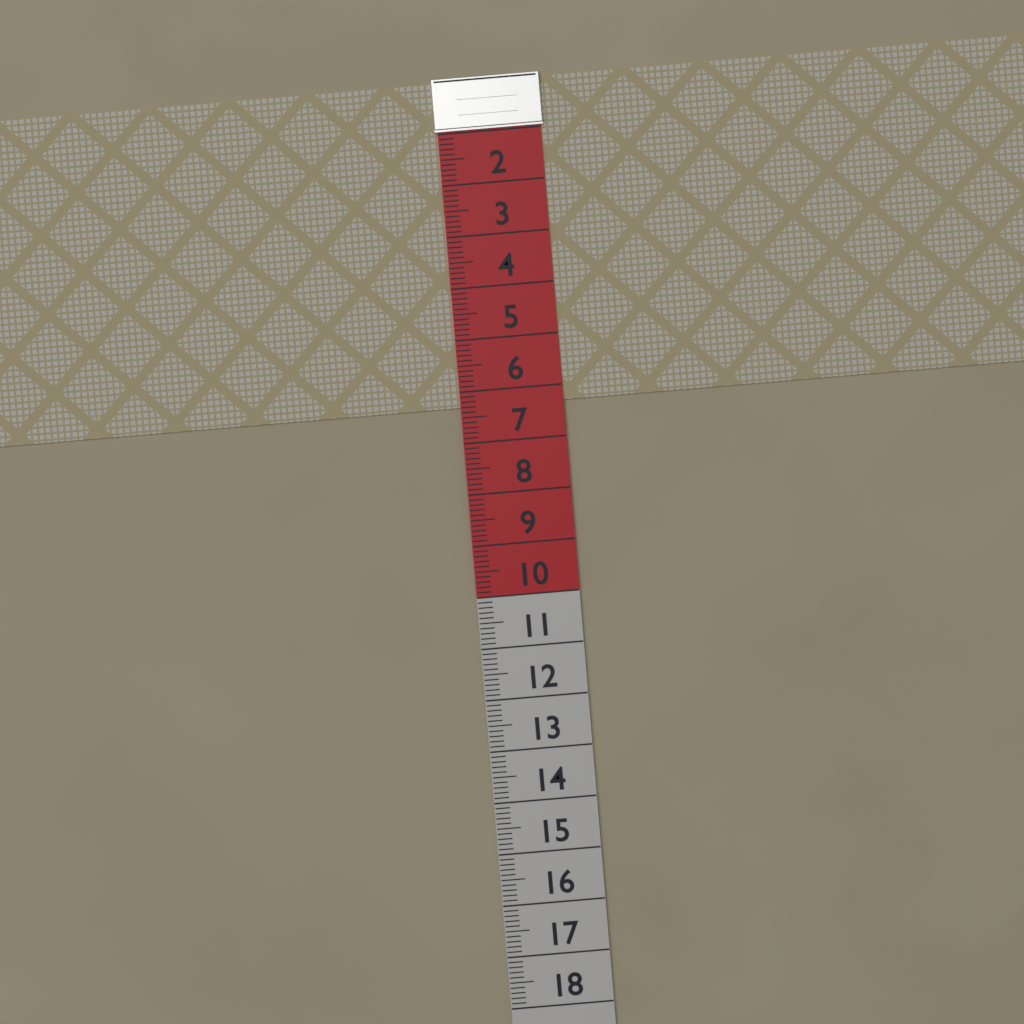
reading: 6.3 (no unit)
